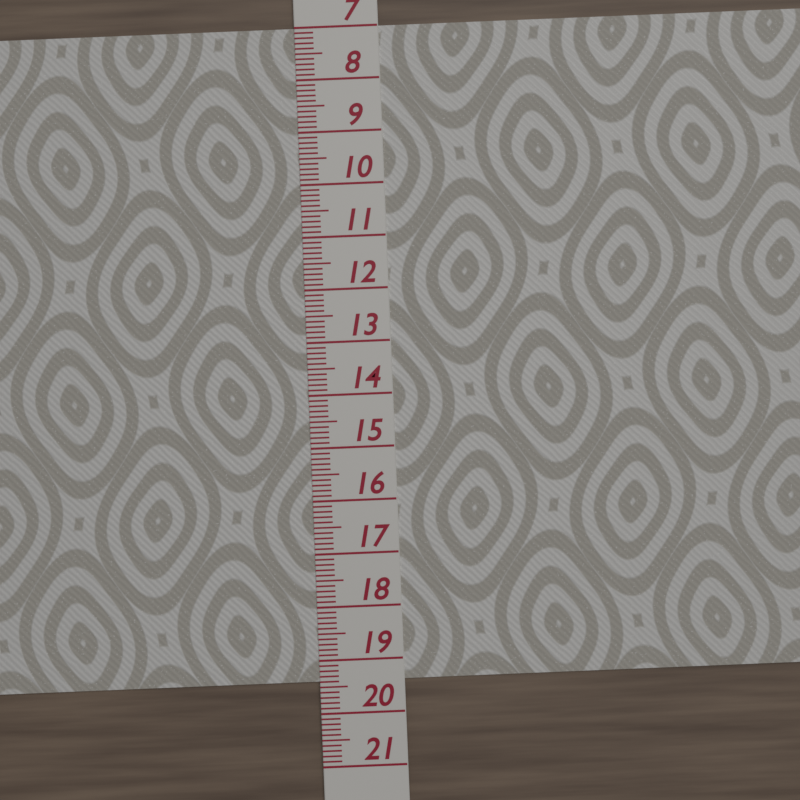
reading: 19.4 (no unit)
